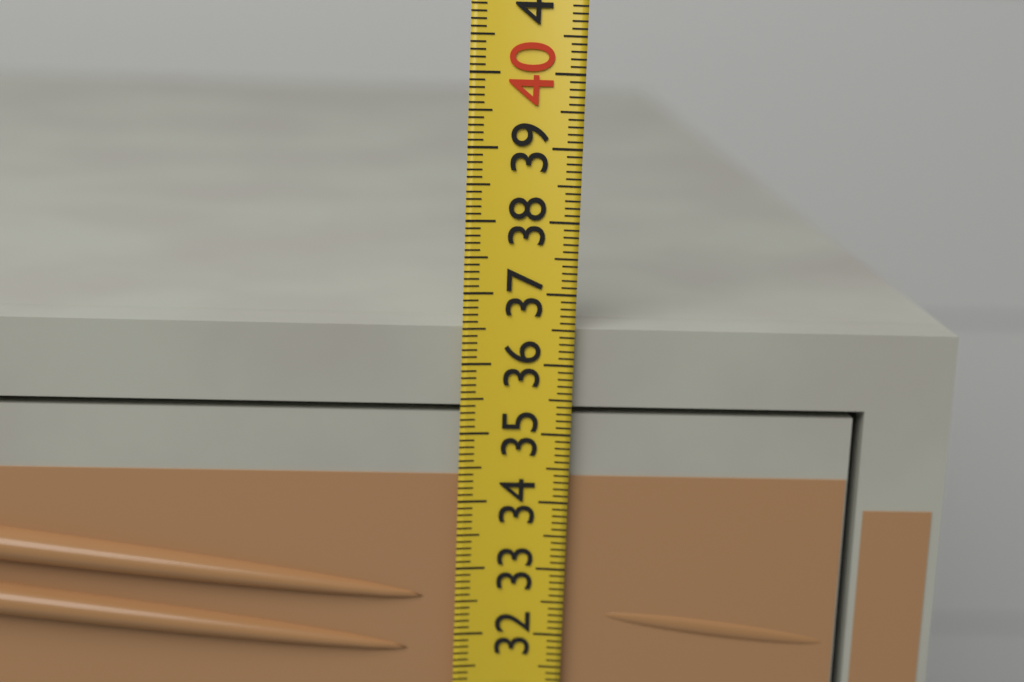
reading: 36.5 (no unit)
